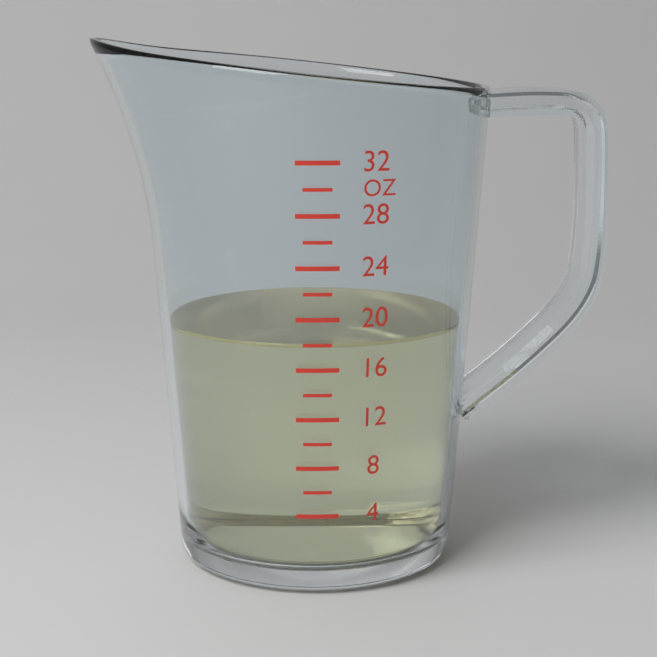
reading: 18 oz
